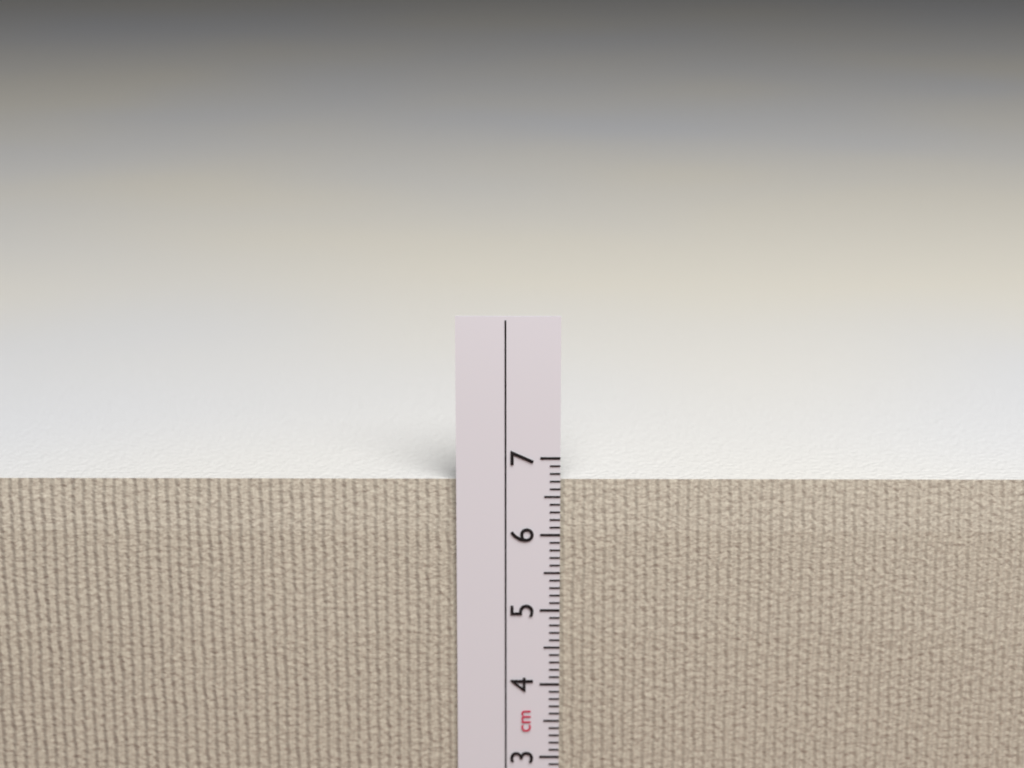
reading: 6.7 cm
